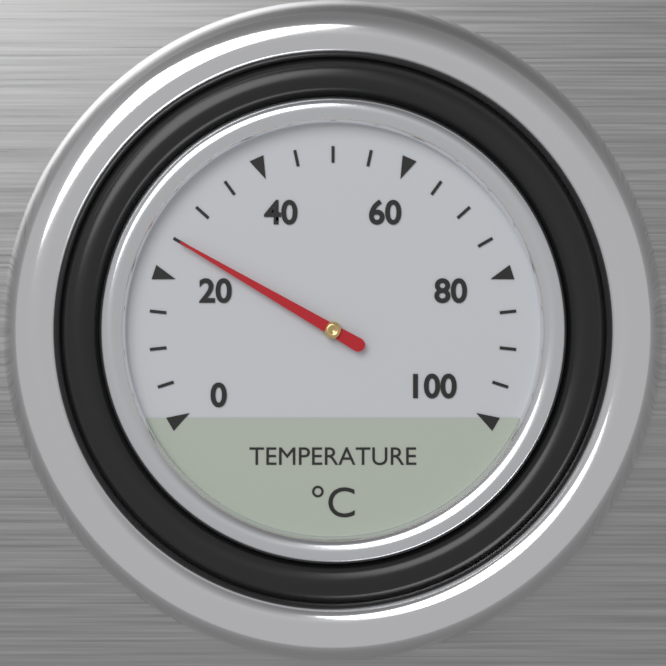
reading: 25 °C
